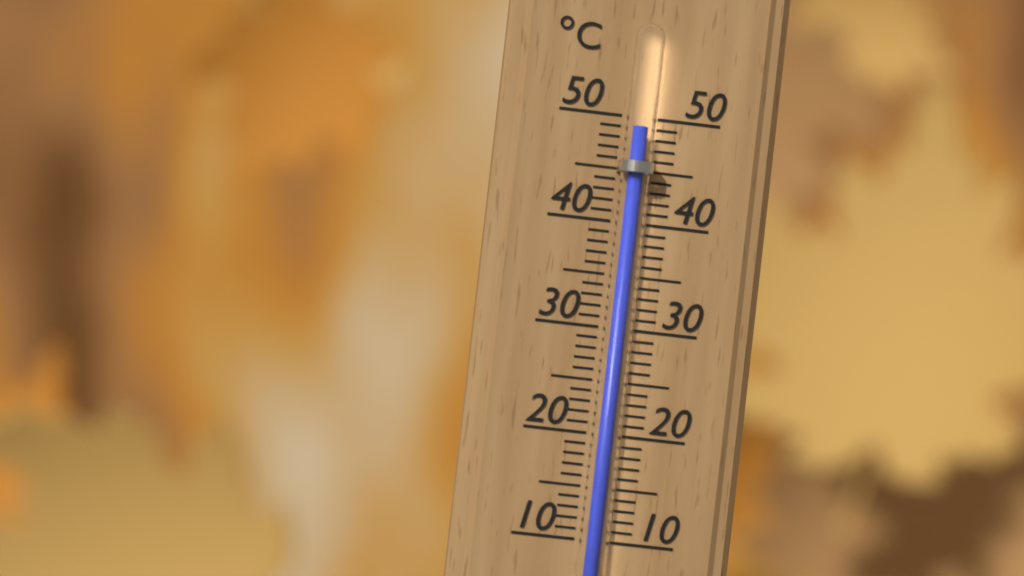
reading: 49 °C
